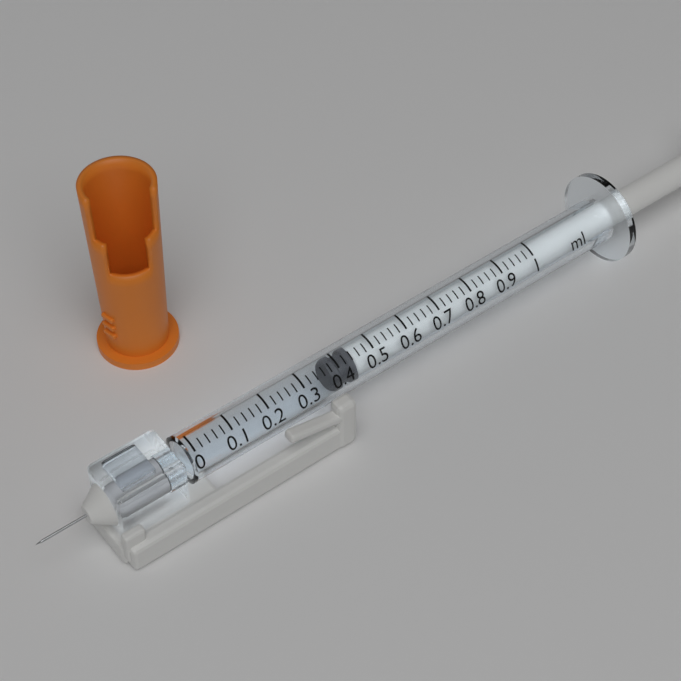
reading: 0.38 ml
